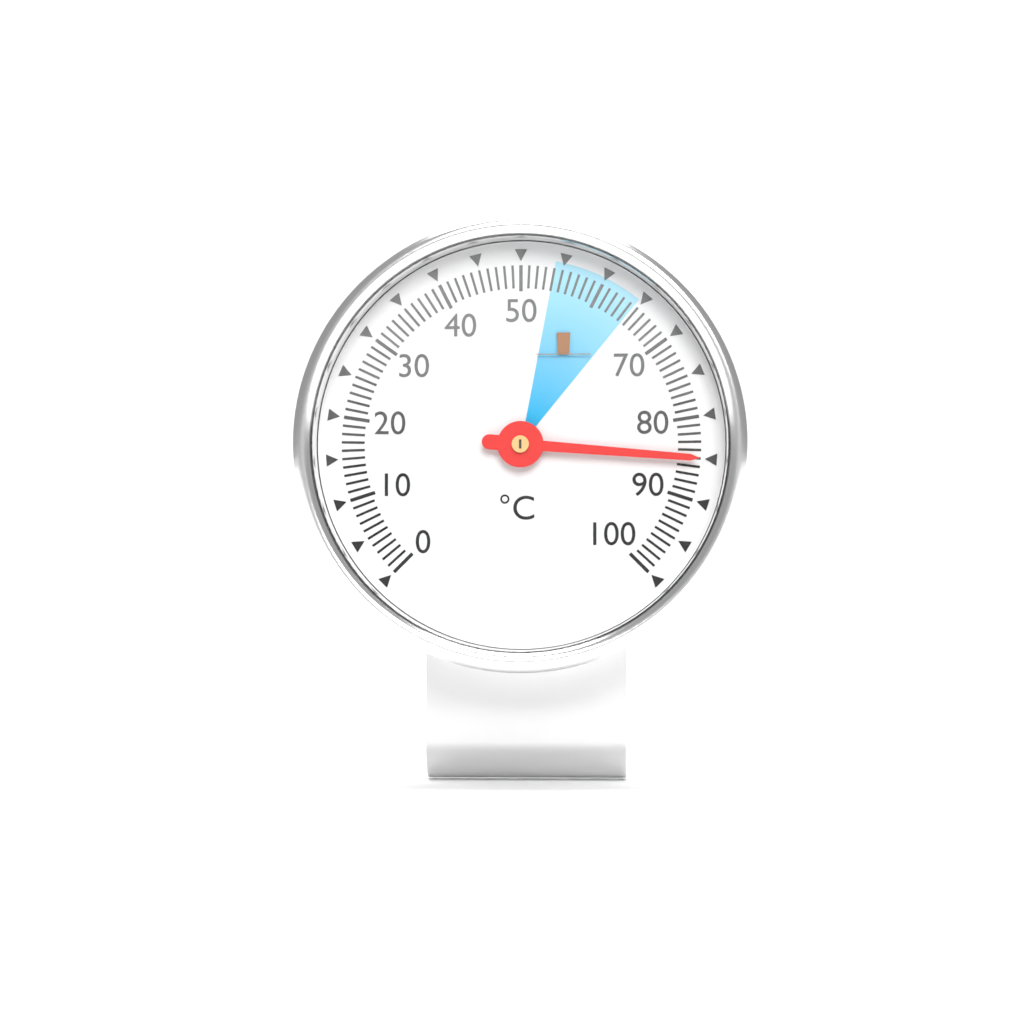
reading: 85 °C
